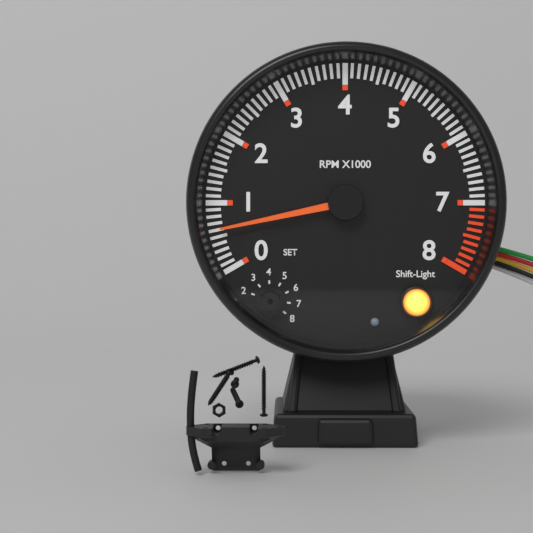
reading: 600 RPM
